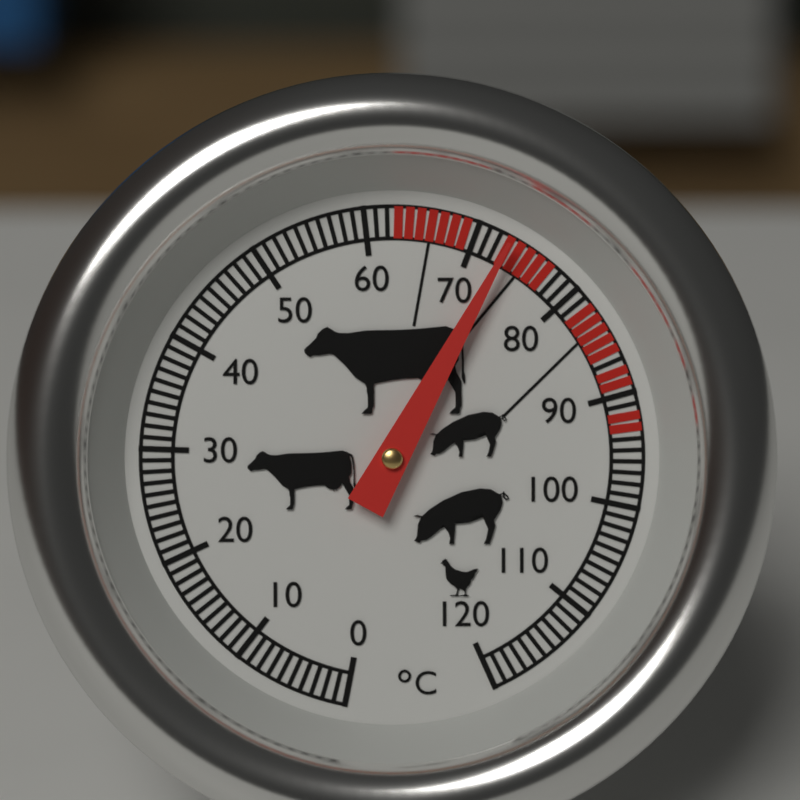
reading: 73 °C
